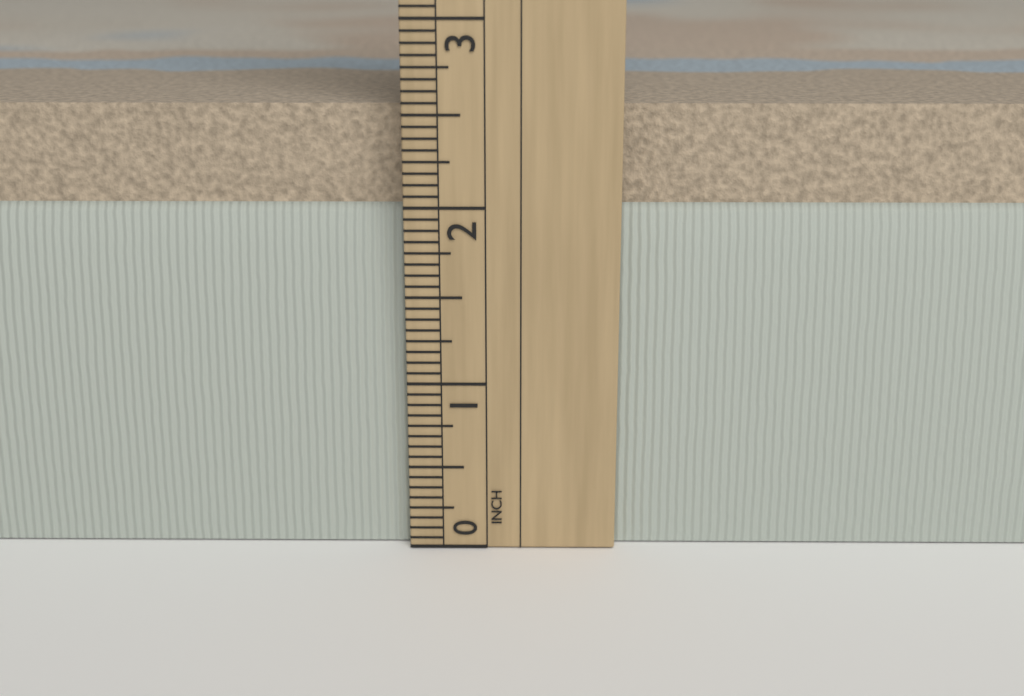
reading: 2.5625 in
